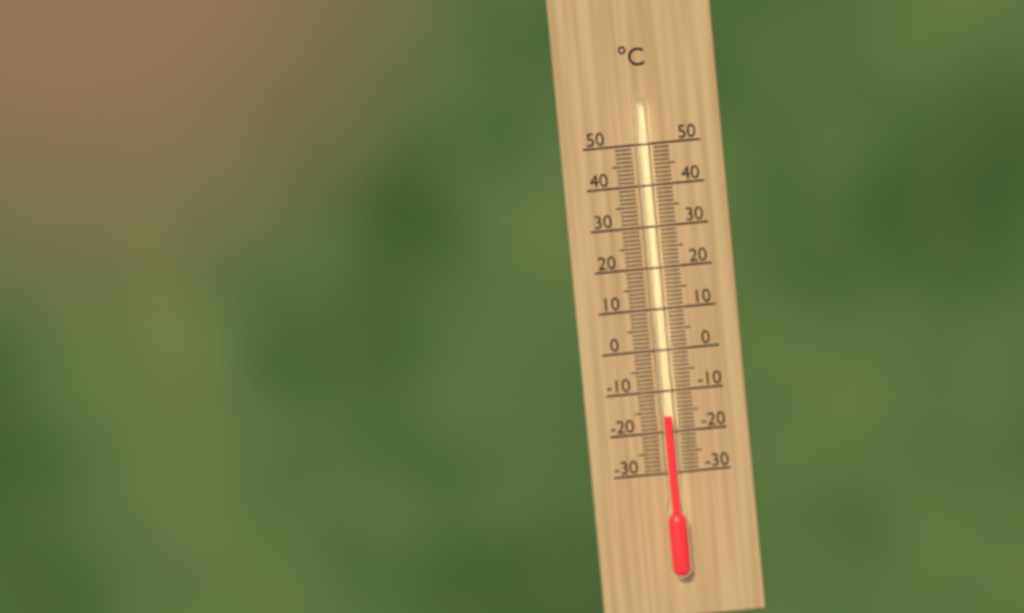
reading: -16 °C
